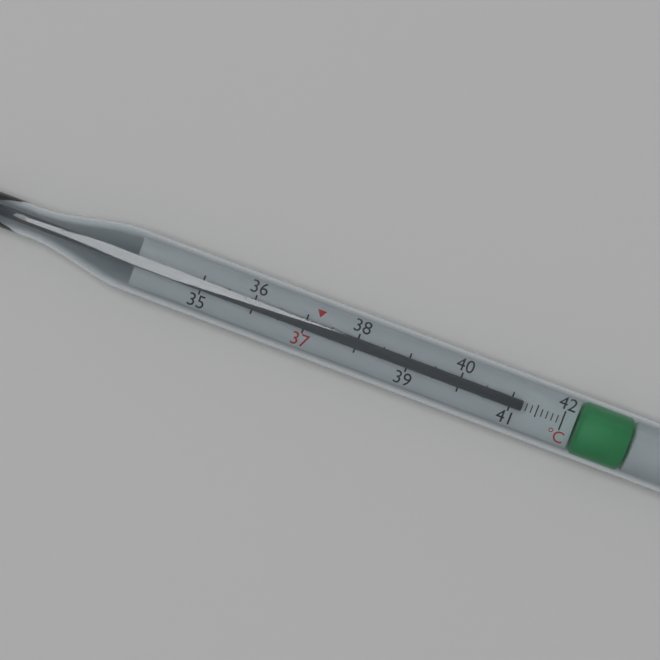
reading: 41.2 °C
